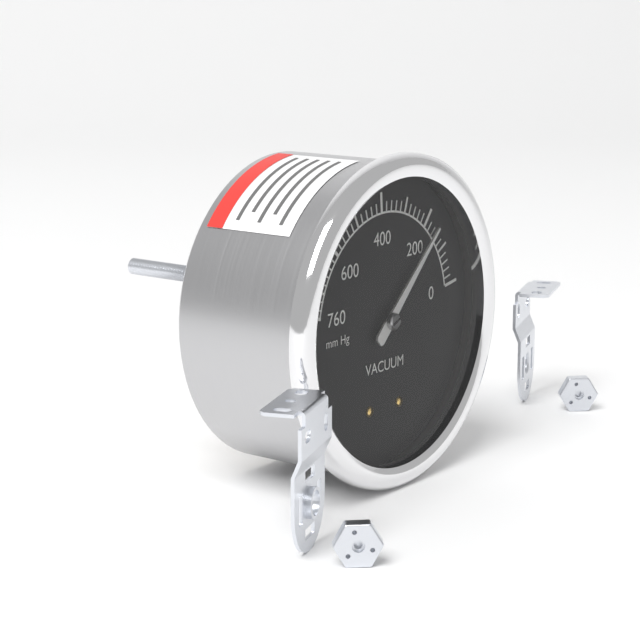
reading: 160 mm Hg
